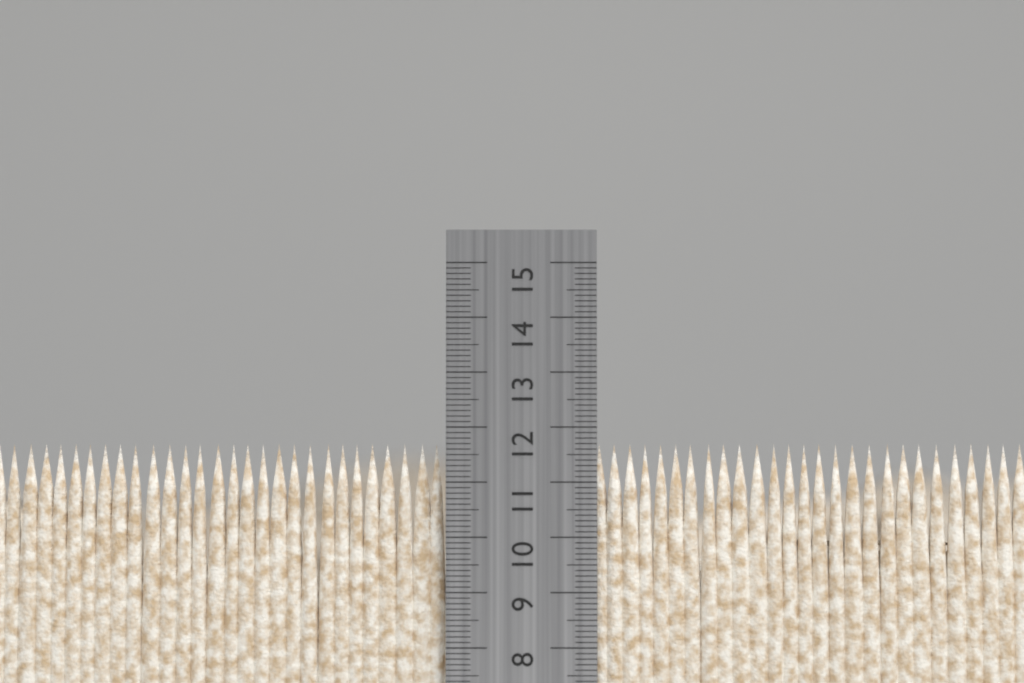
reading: 11.7 cm
